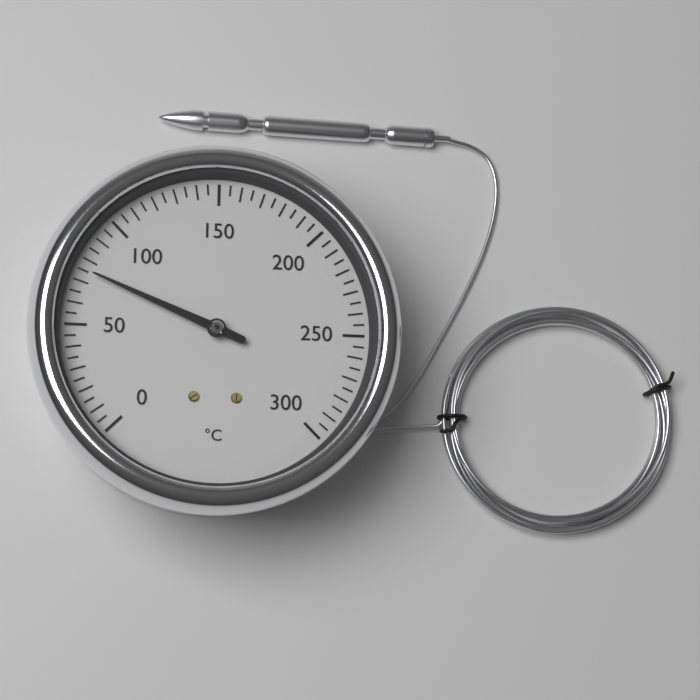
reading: 75 °C
